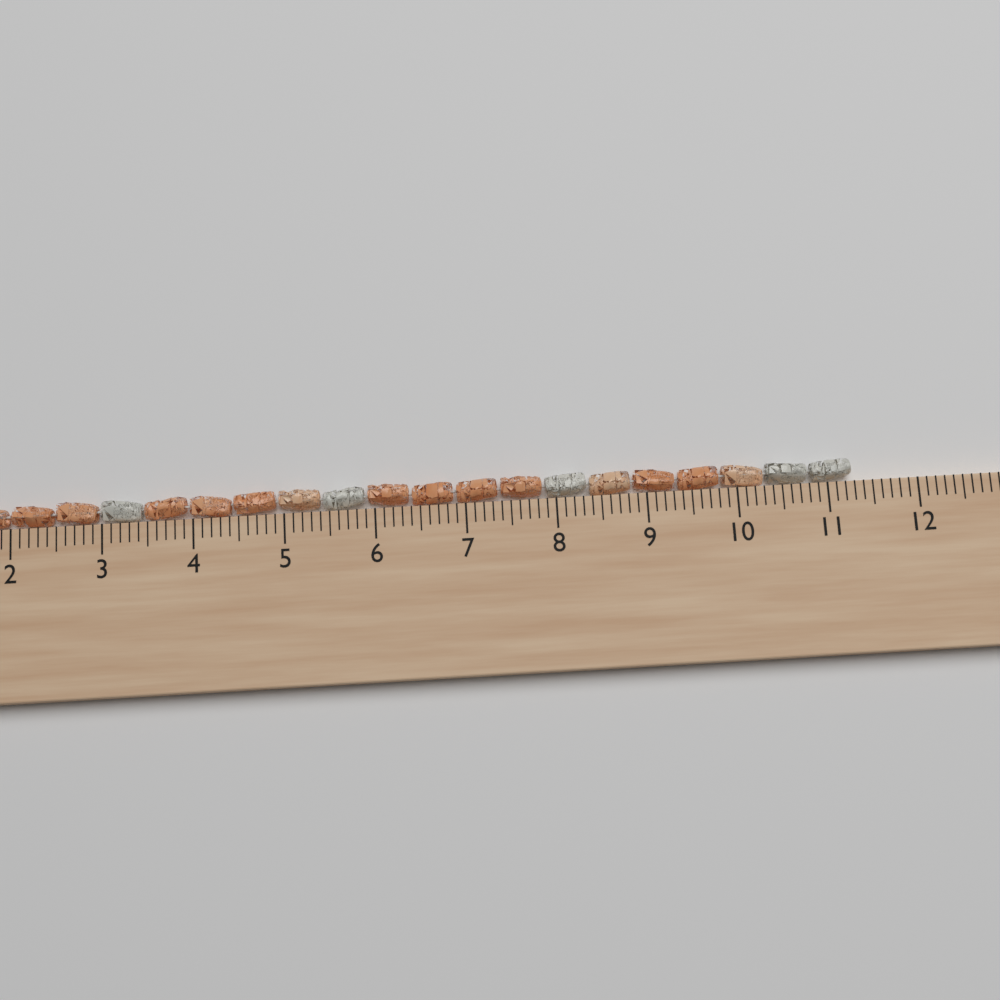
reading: 11.3 cm
